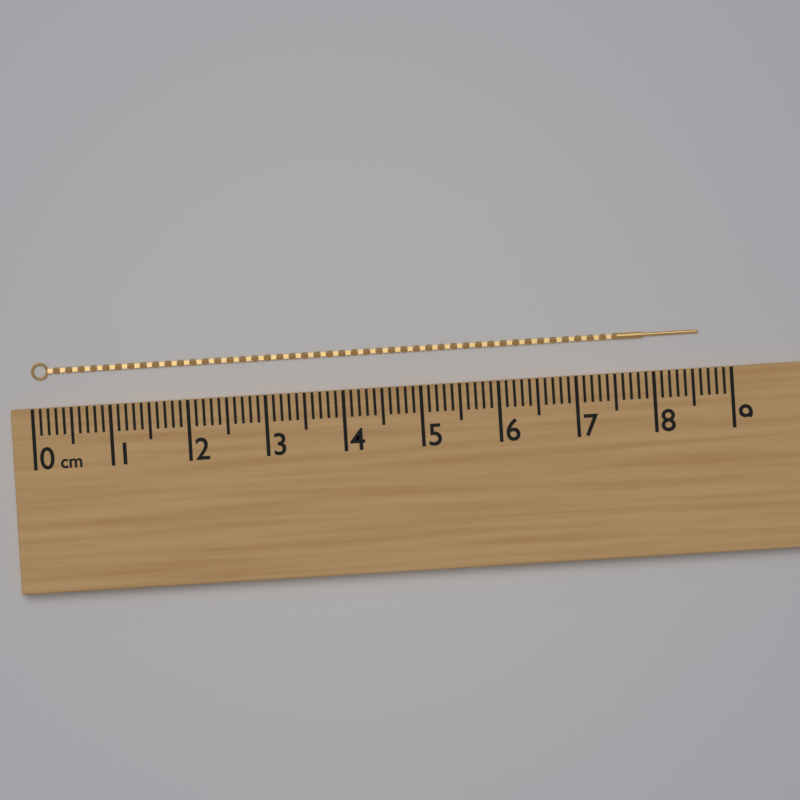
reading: 8.6 cm
